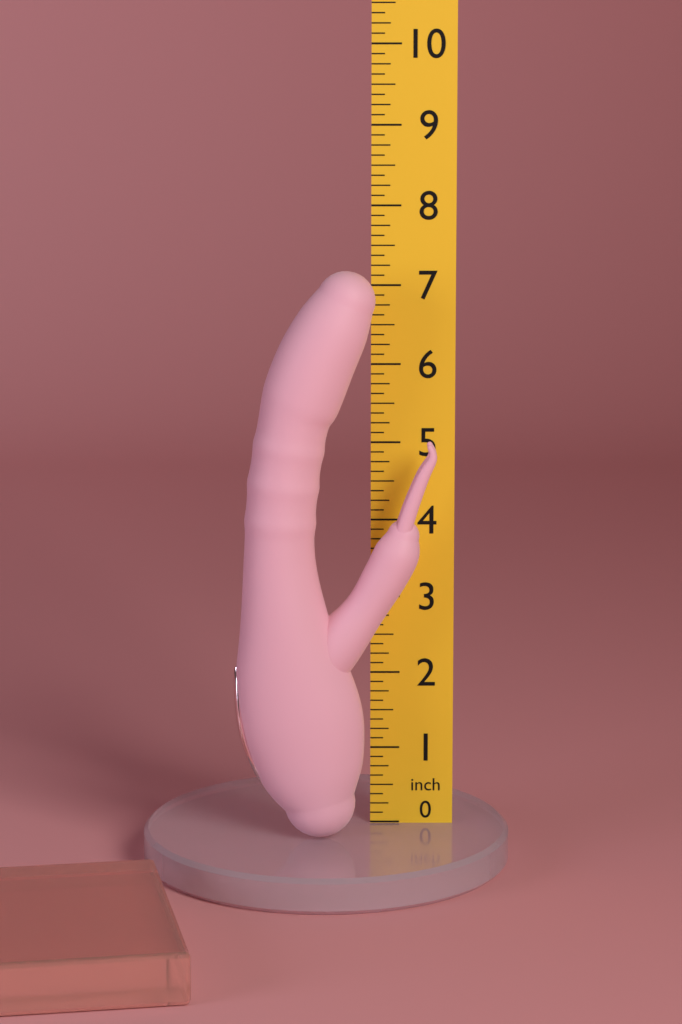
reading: 7.250 inch
